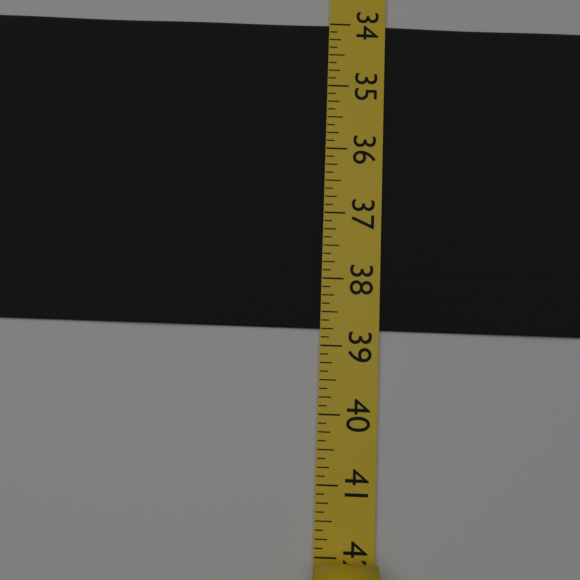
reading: 38.750 (no unit)
